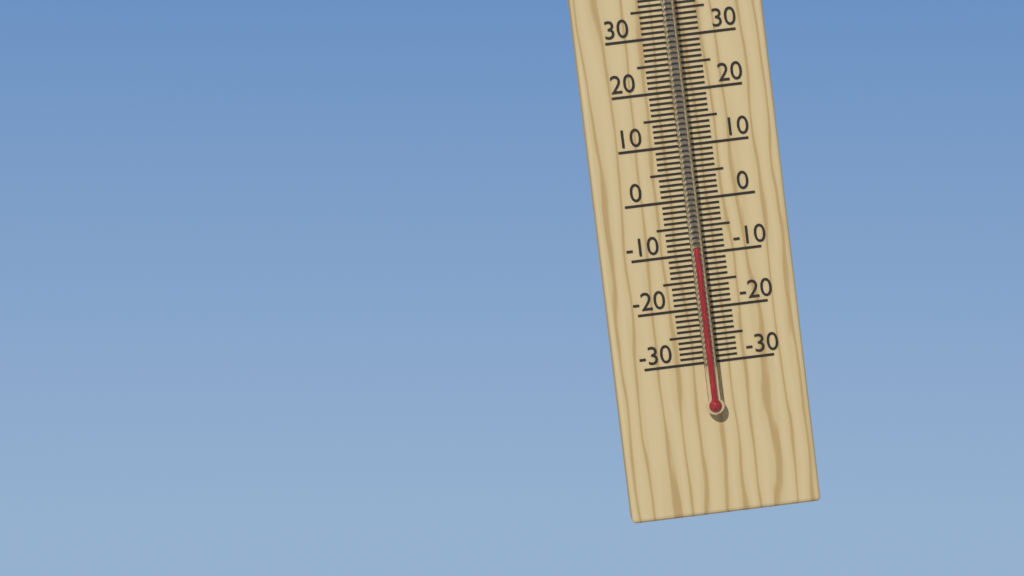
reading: -9 °C
